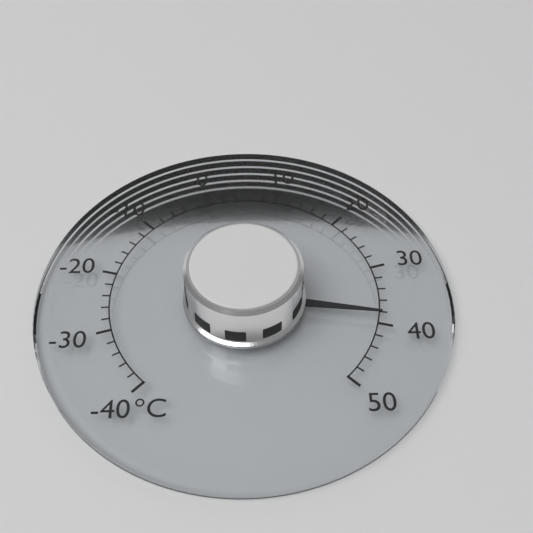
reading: 38 °C
